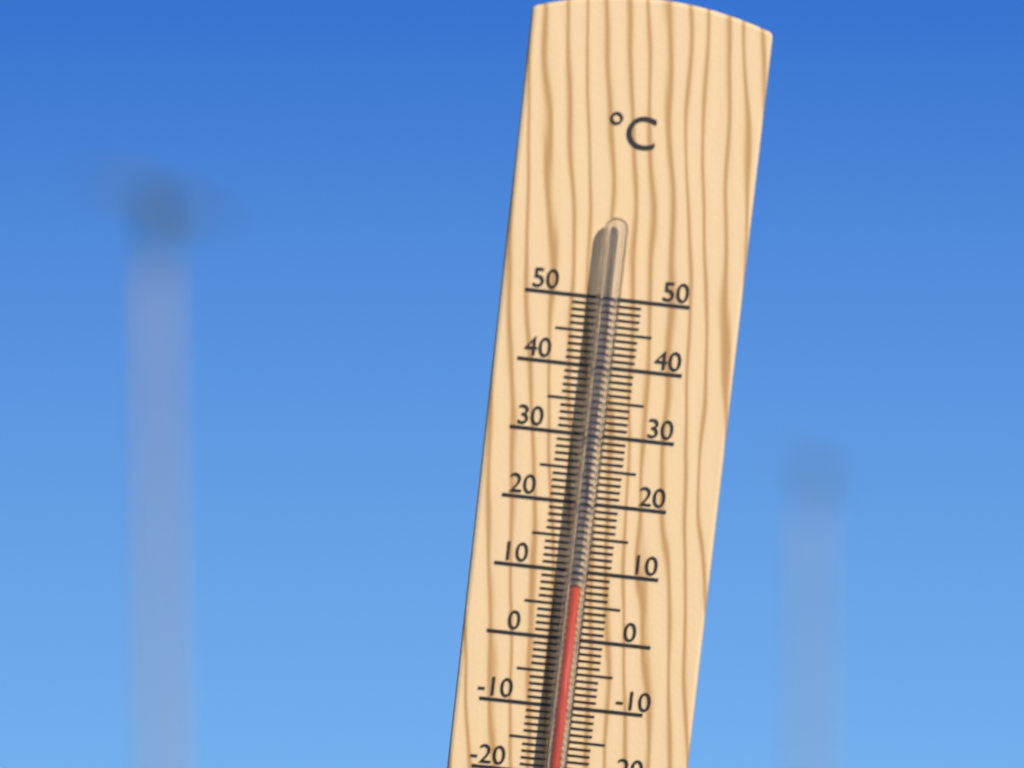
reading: 8 °C
